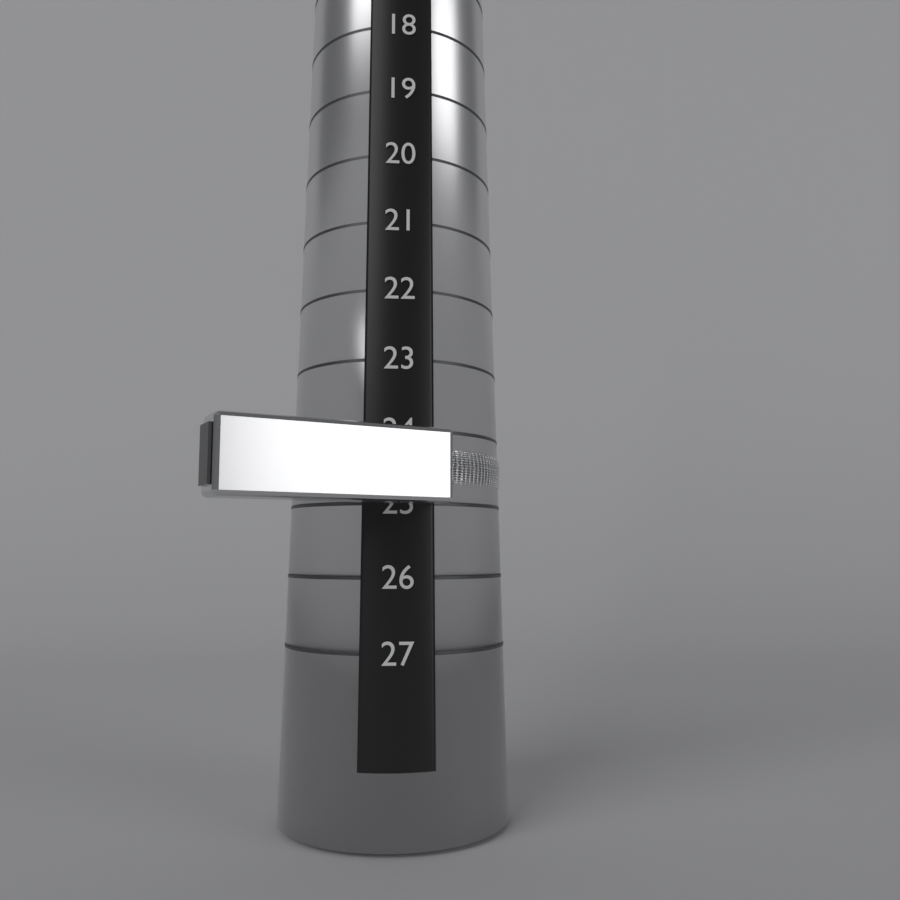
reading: 25 (no unit)
